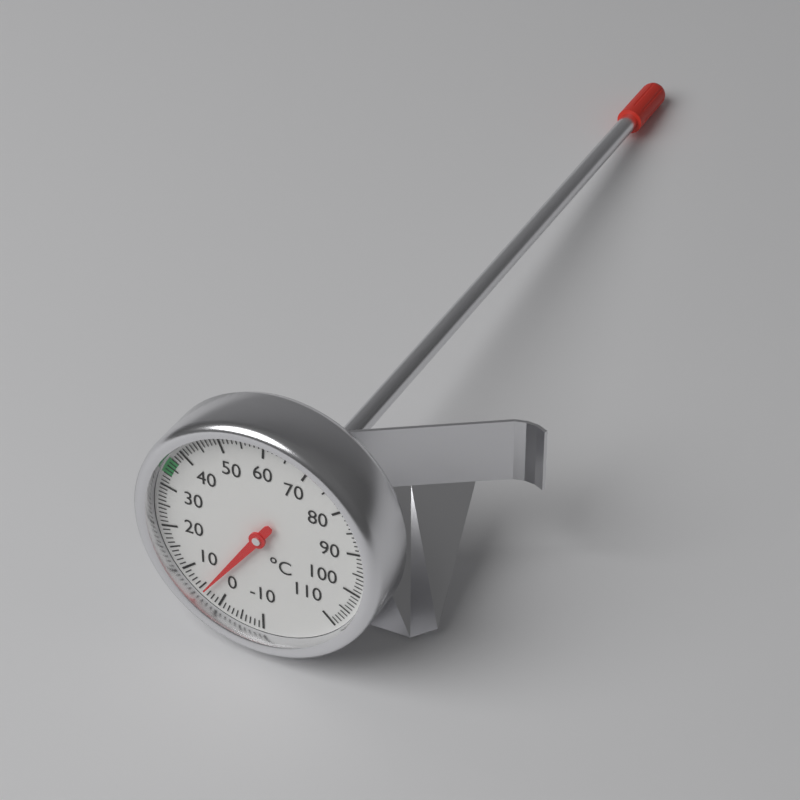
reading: 4 °C
